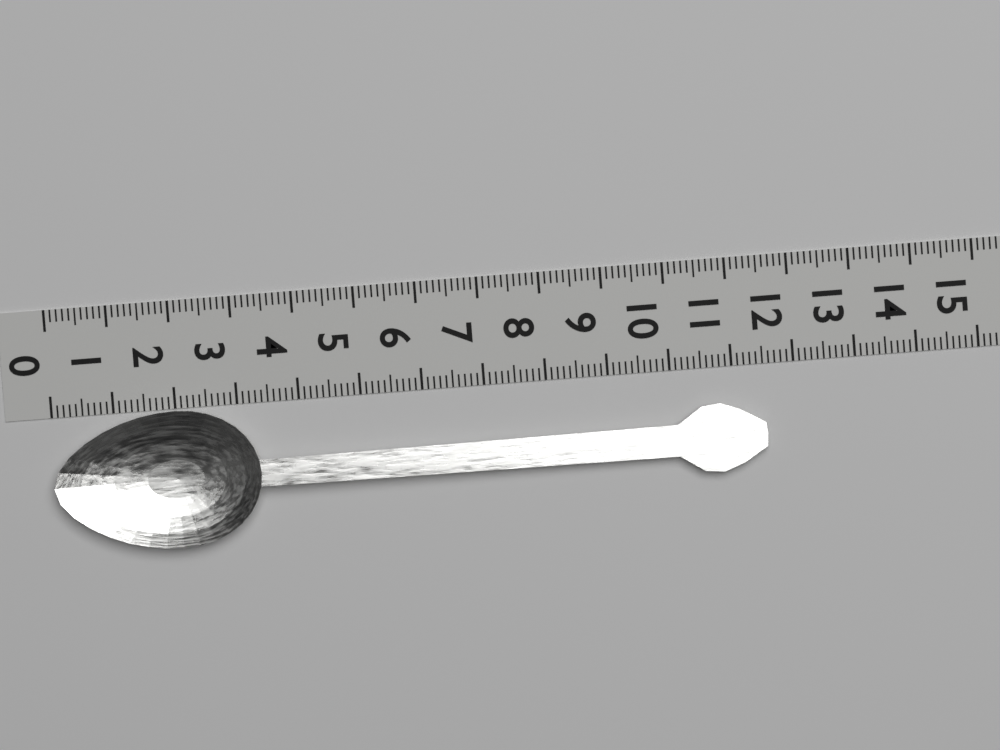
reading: 11.5 (no unit)
